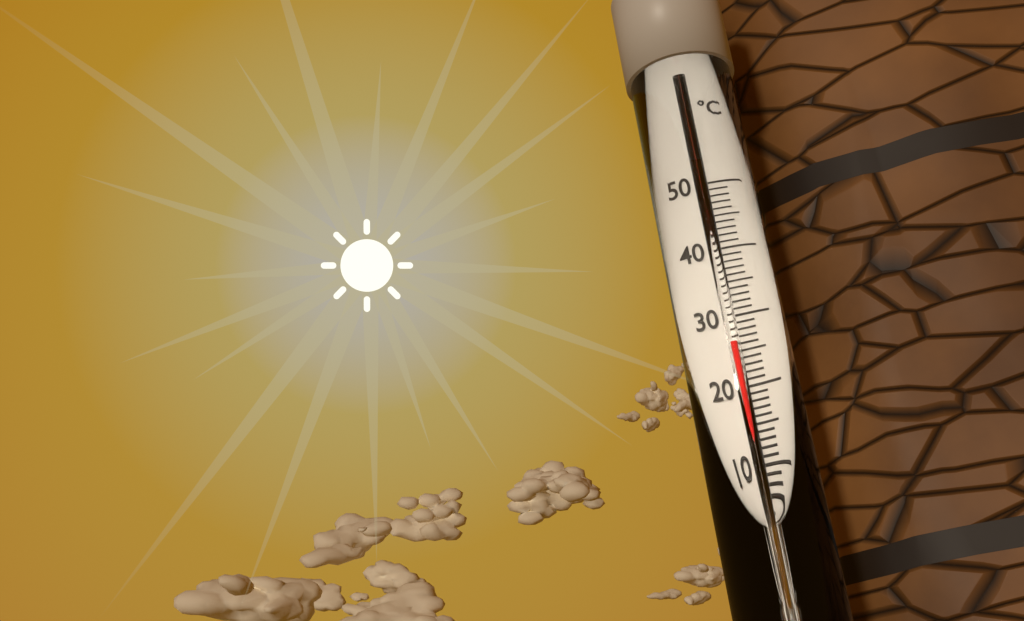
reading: 26 °C
